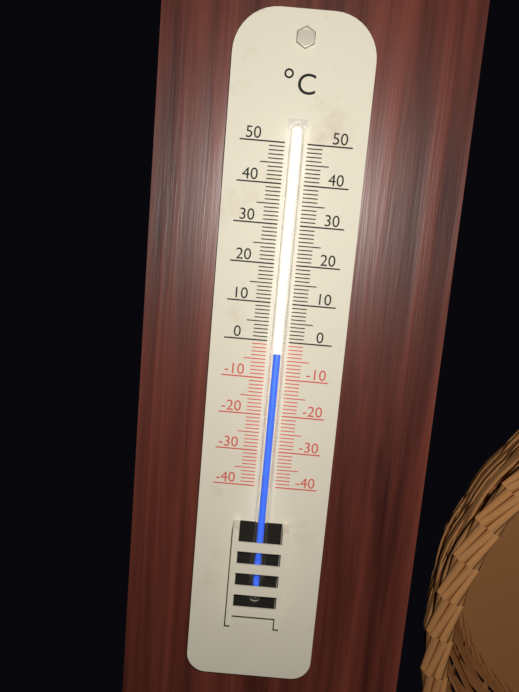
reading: -3 °C
